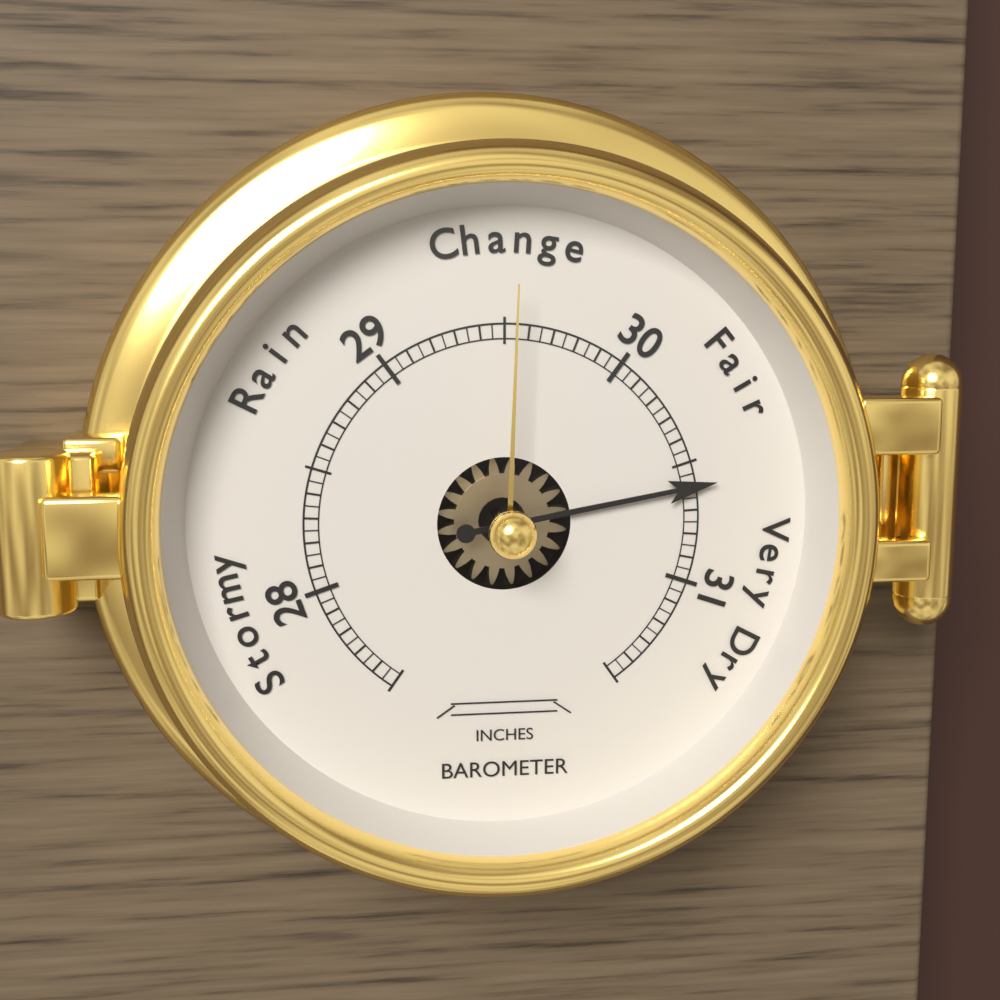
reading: 30.60 inches
